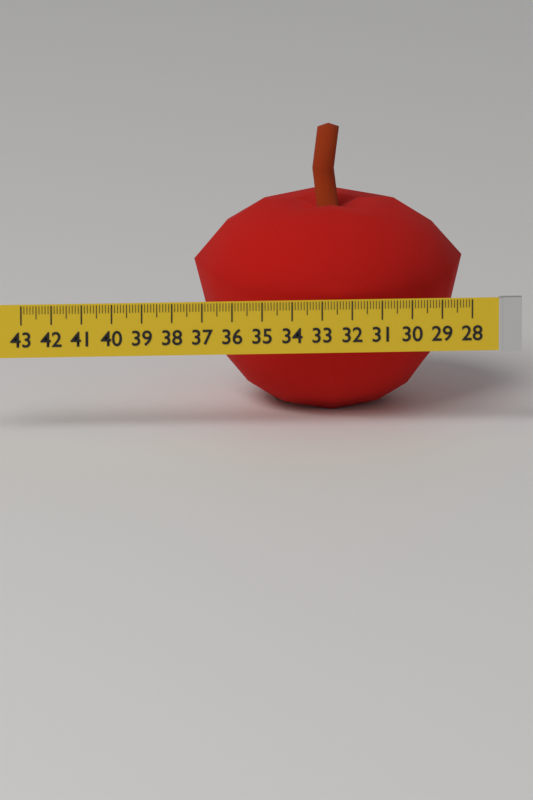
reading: 37.0 (no unit)
